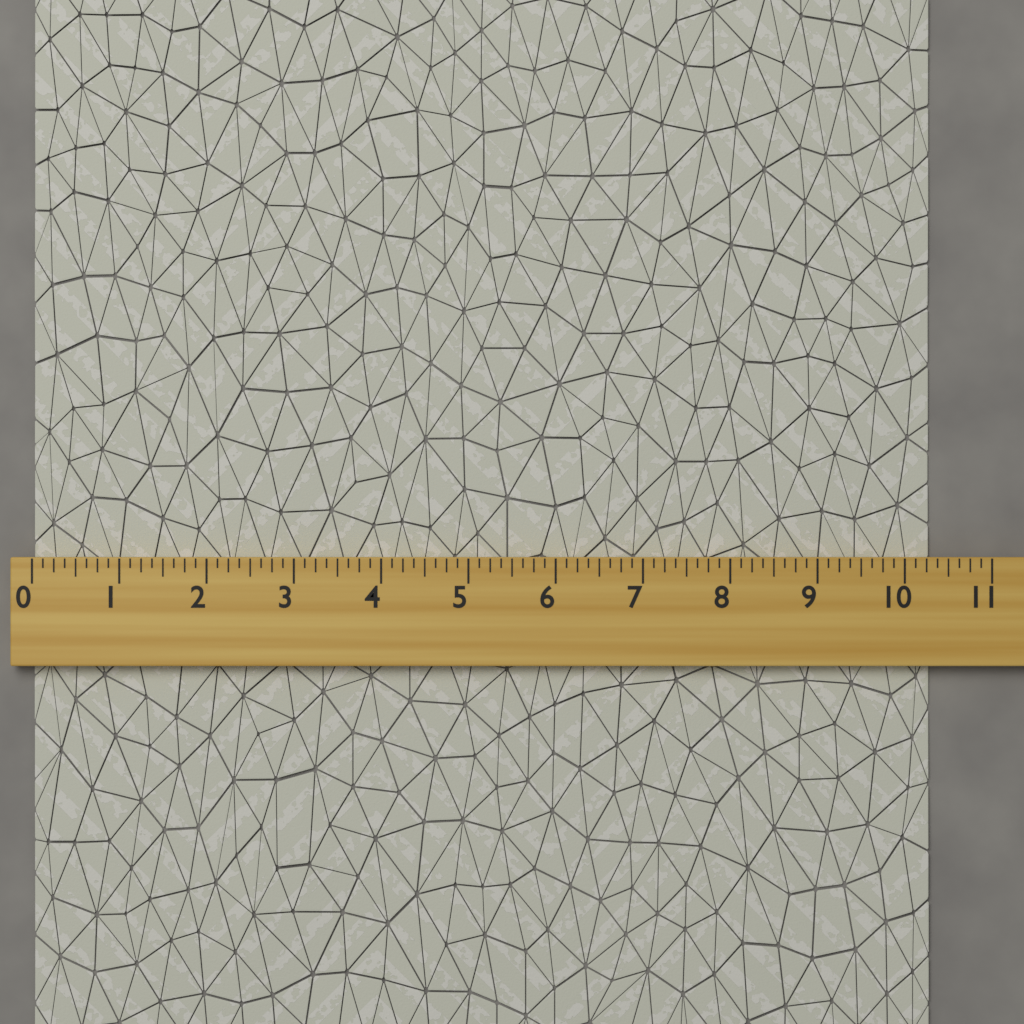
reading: 10.300 (no unit)
